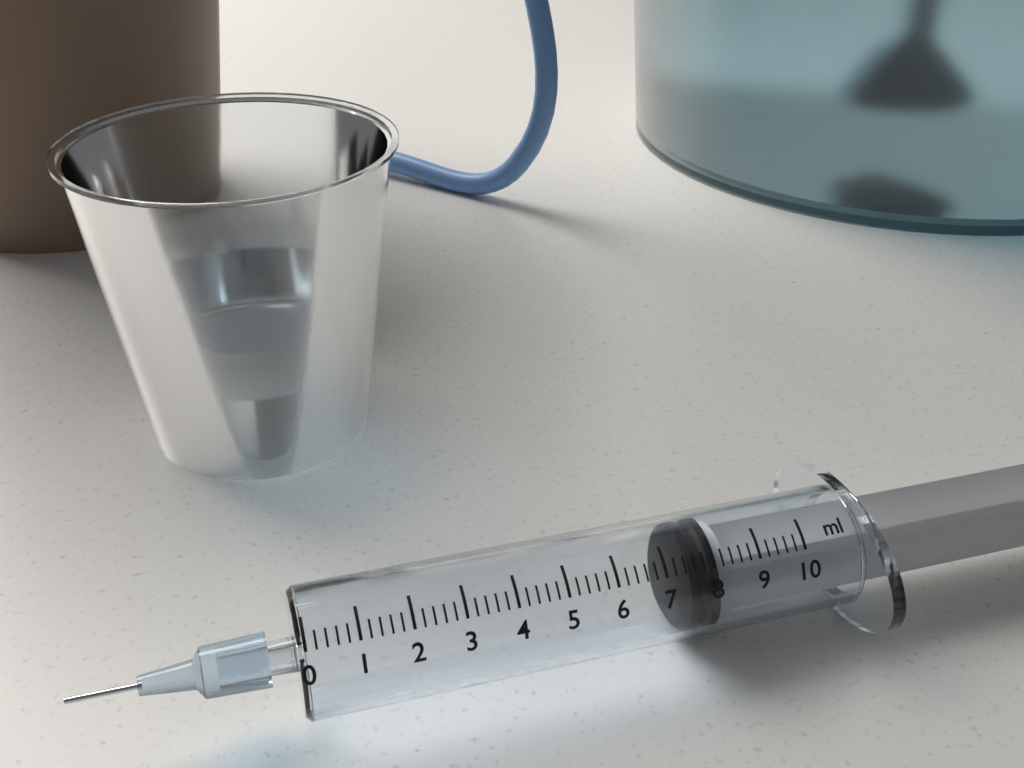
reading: 7.4 ml
